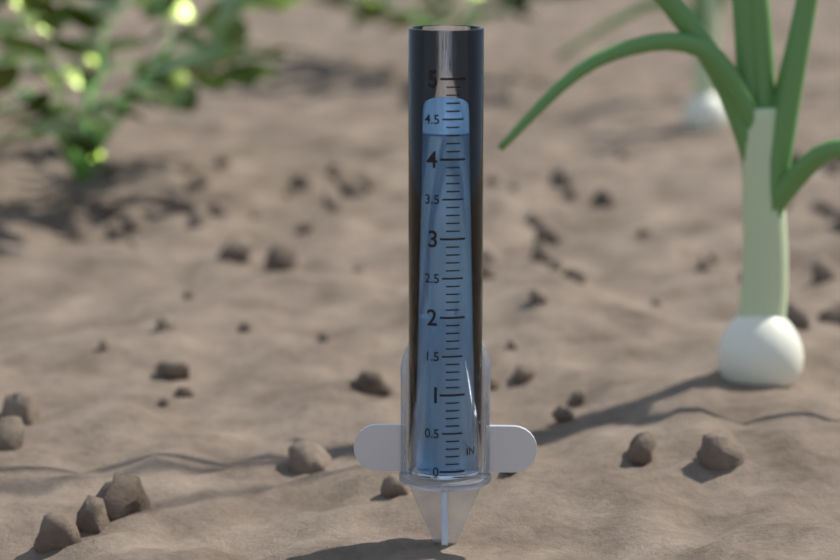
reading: 4.3 in
